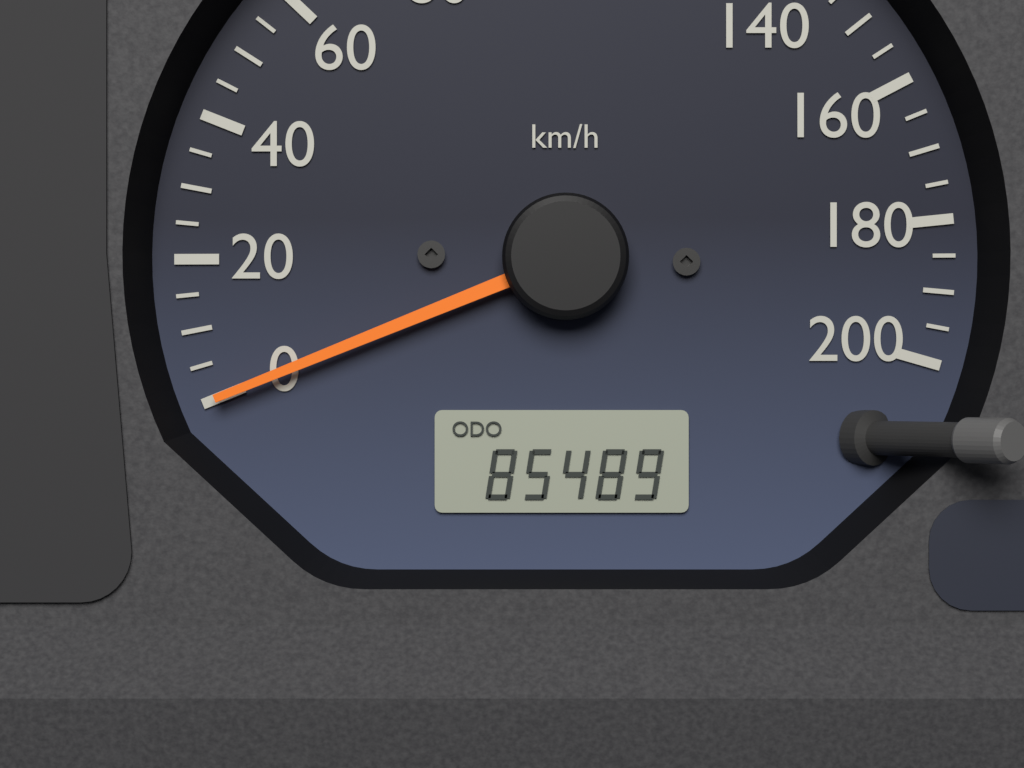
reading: 0 km/h
